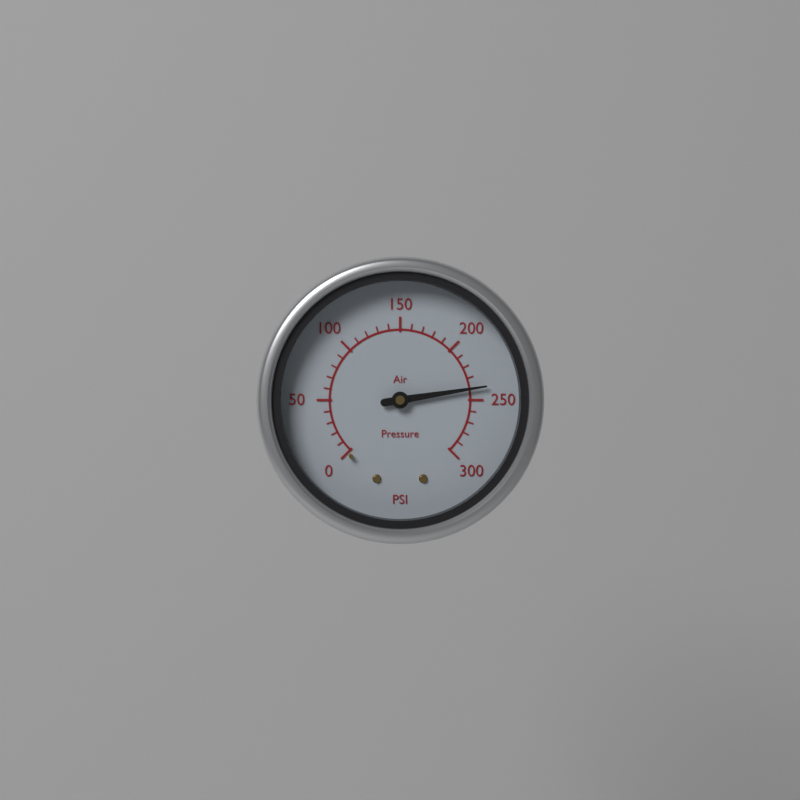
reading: 240 psi
